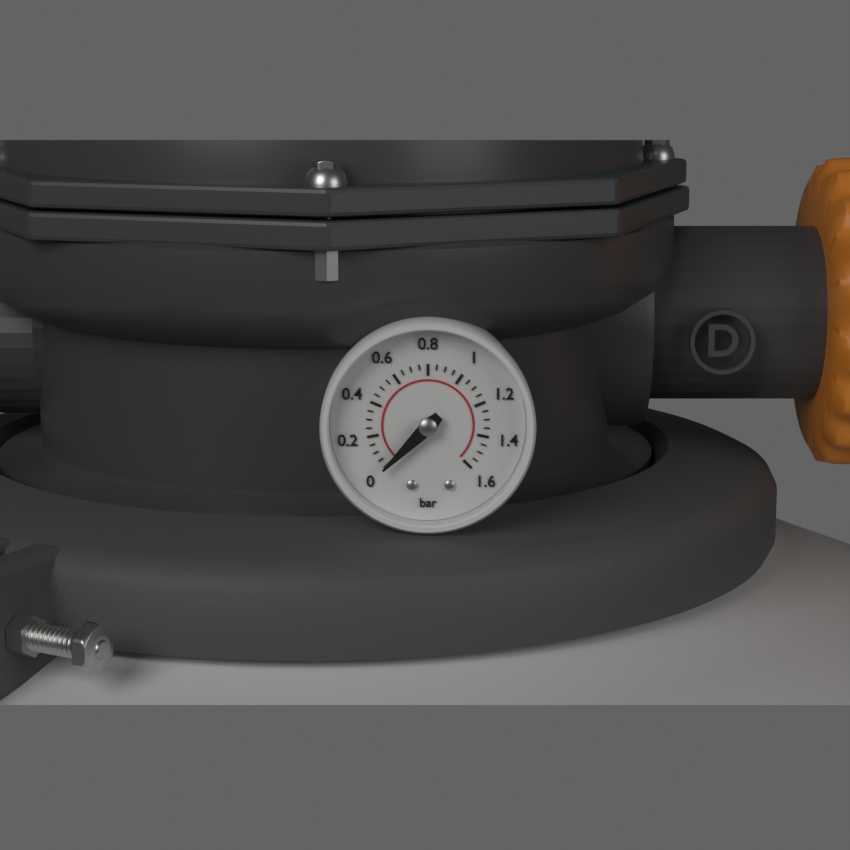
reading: 0.00 bar
